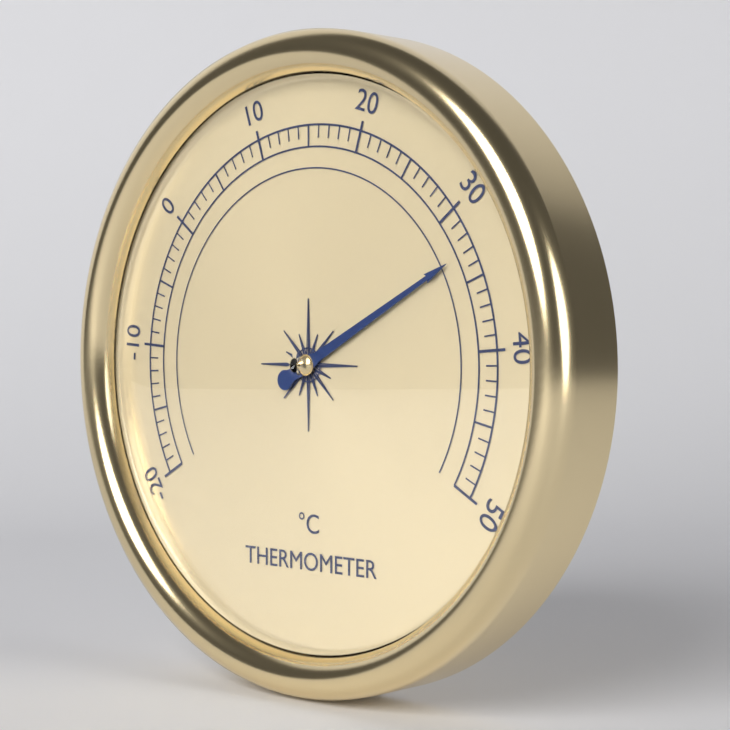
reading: 33 °C
